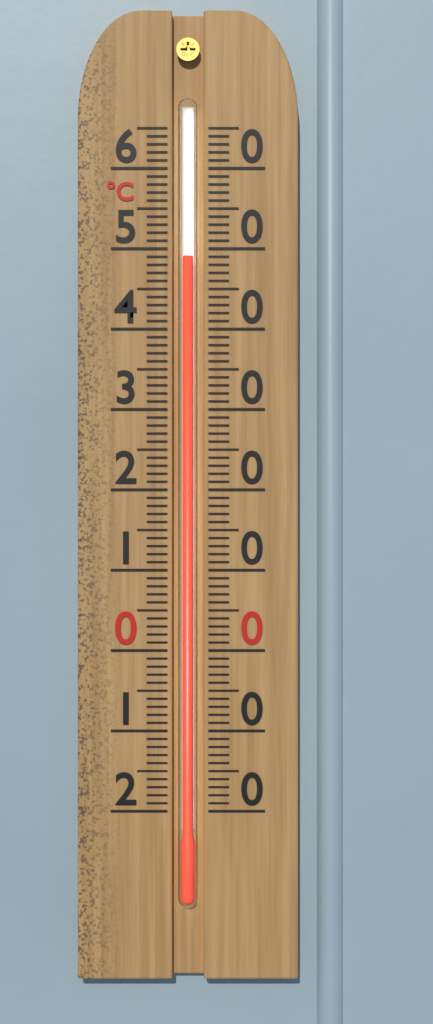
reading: 49 °C
